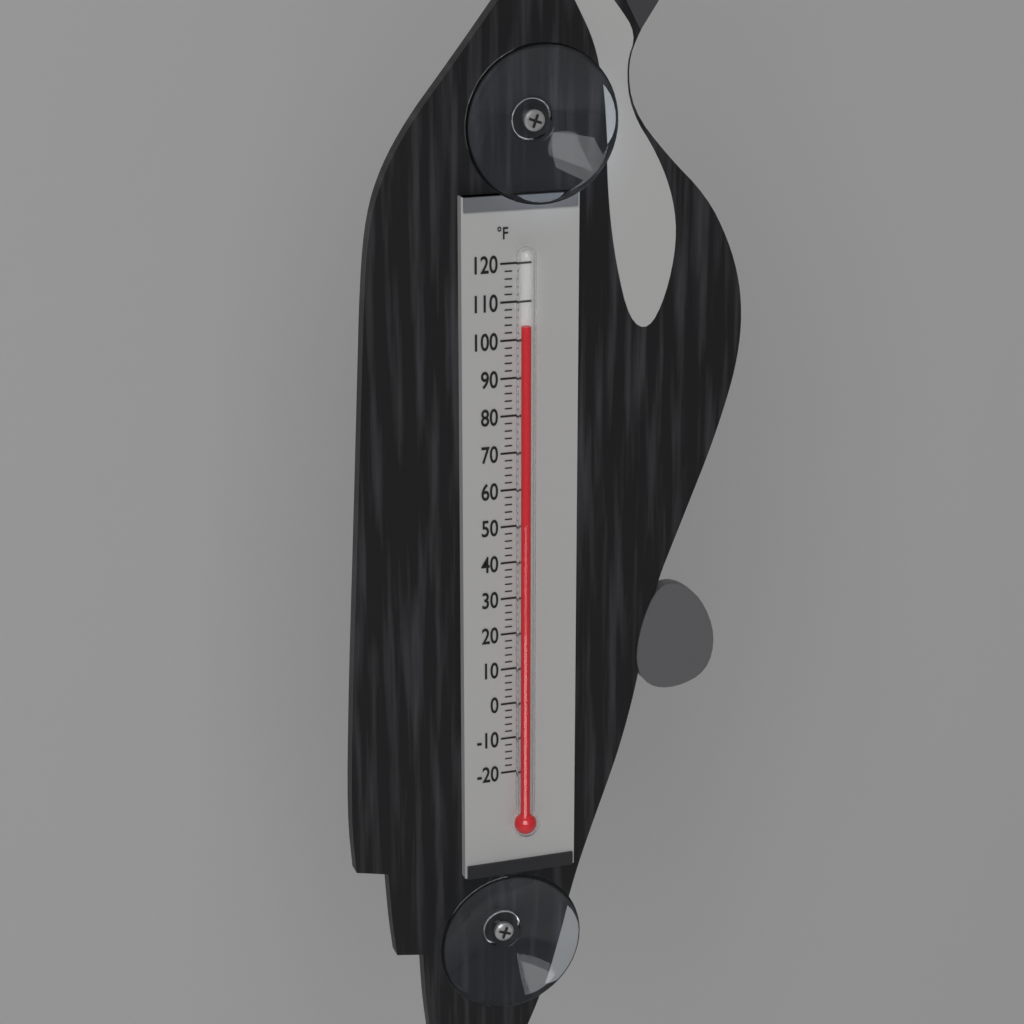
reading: 104 °F
